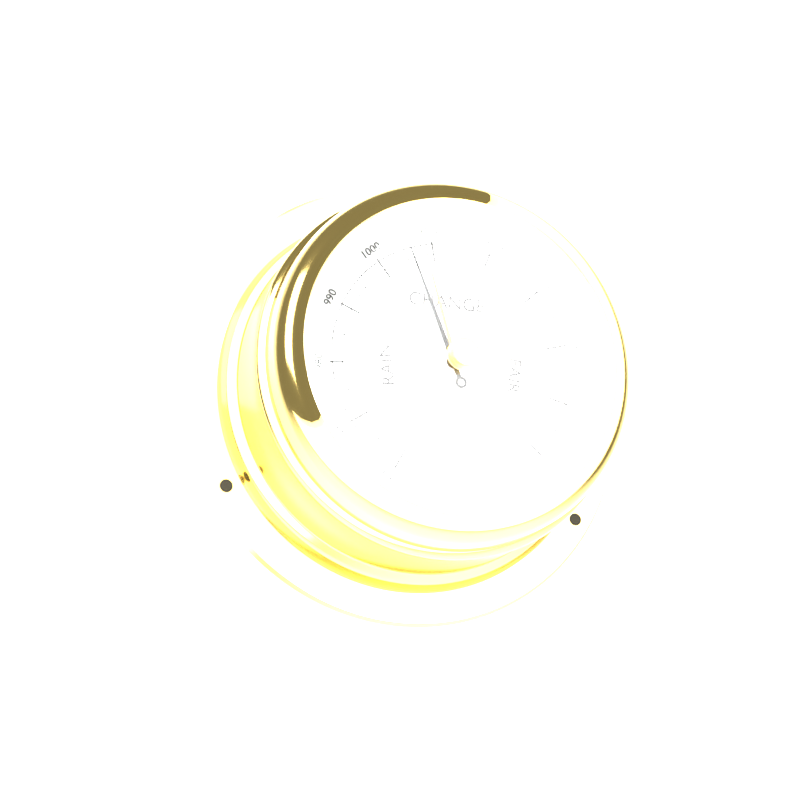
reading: 1006 mbar
